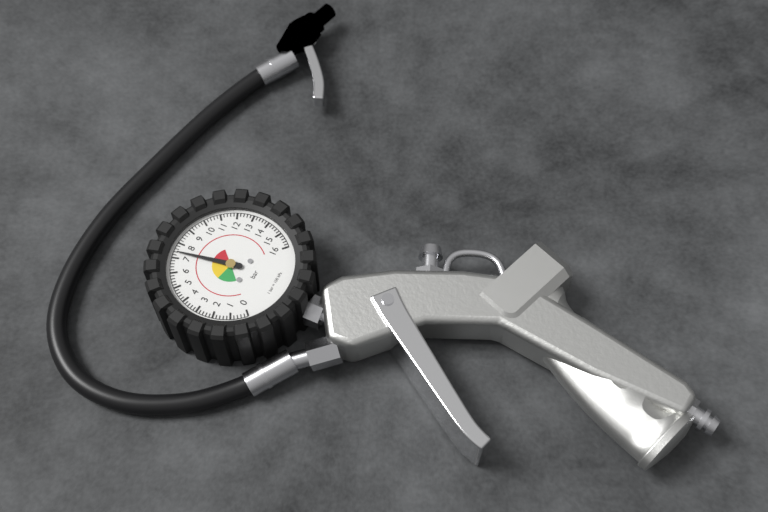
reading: 7.4 bar
